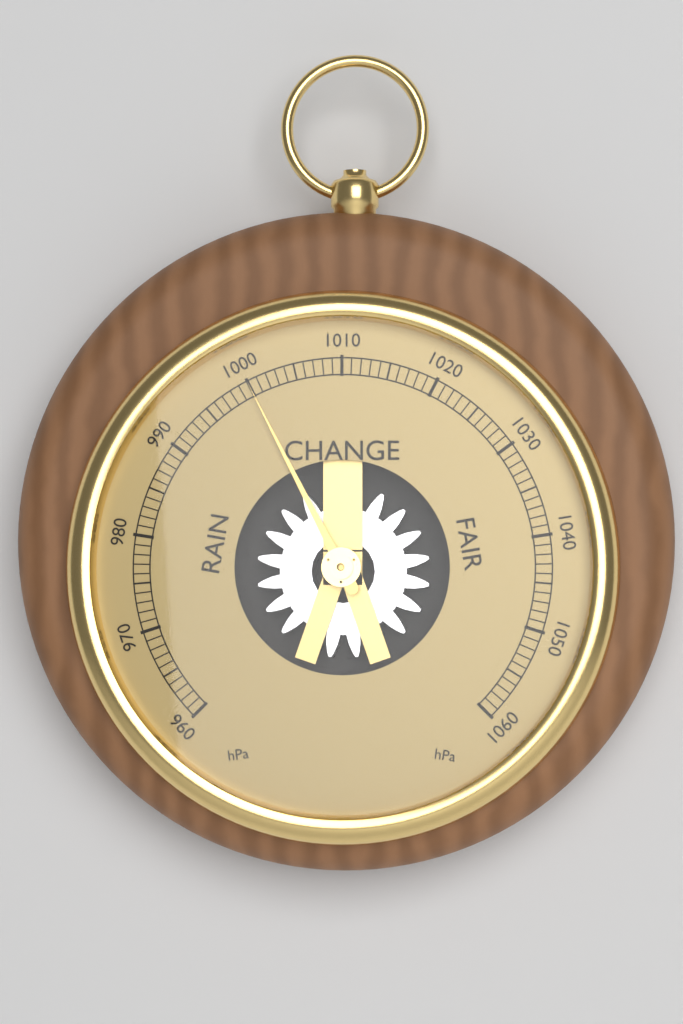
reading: 1000 hPa
